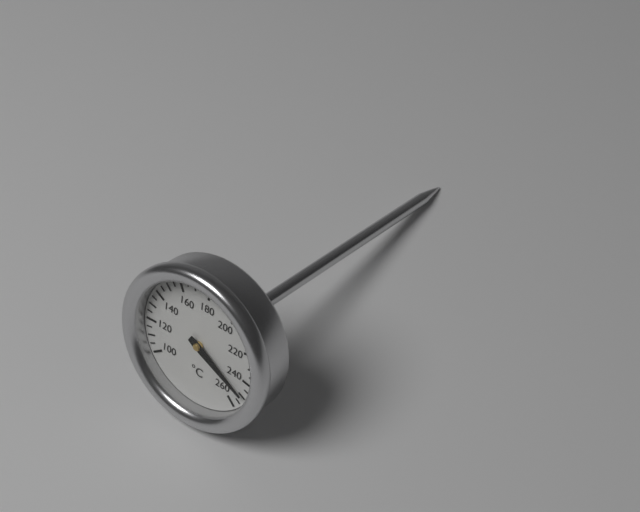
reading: 250 °C
